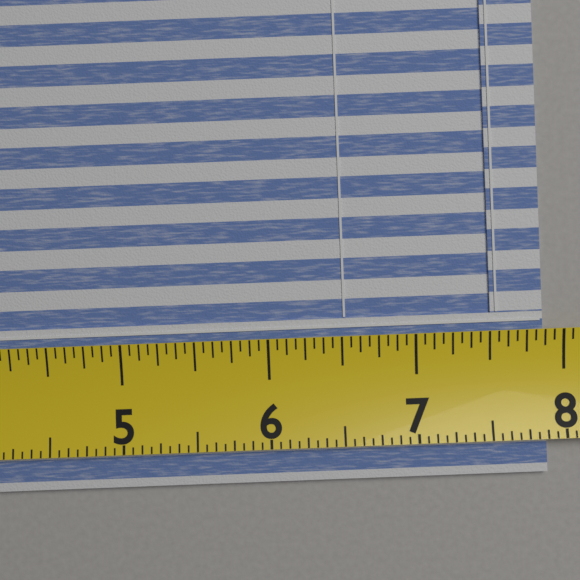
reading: 7.8750 (no unit)
